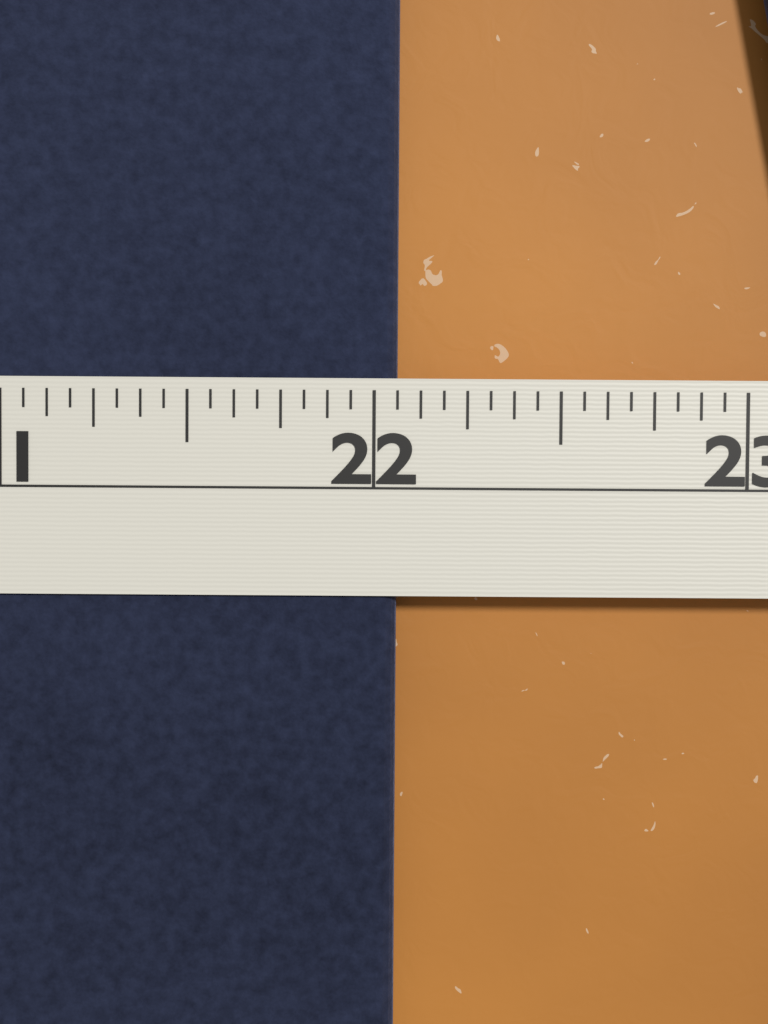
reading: 22.0625 in
